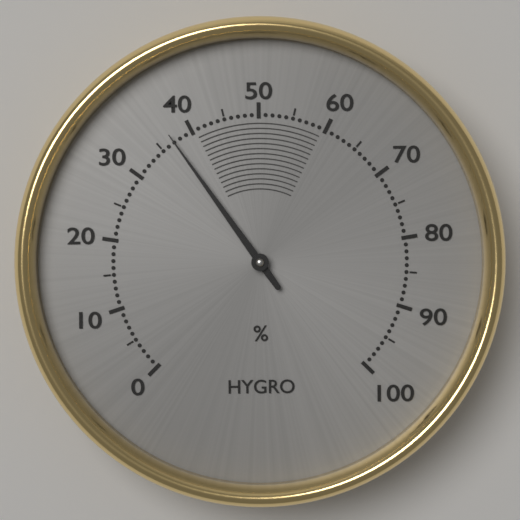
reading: 37 %
